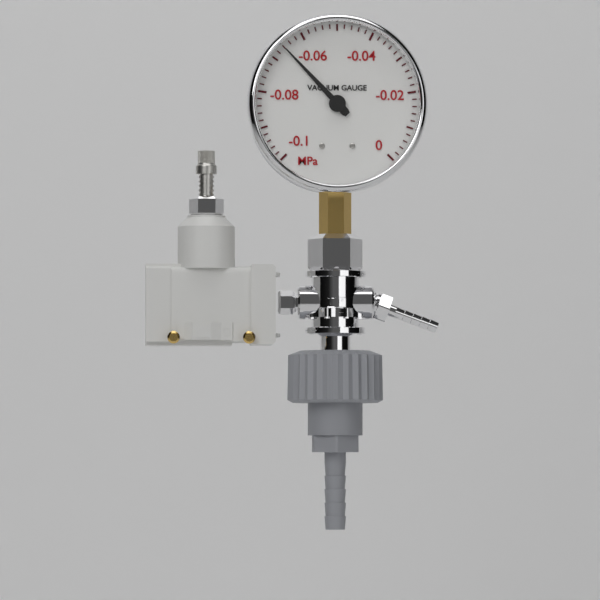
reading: -0.066 MPa
